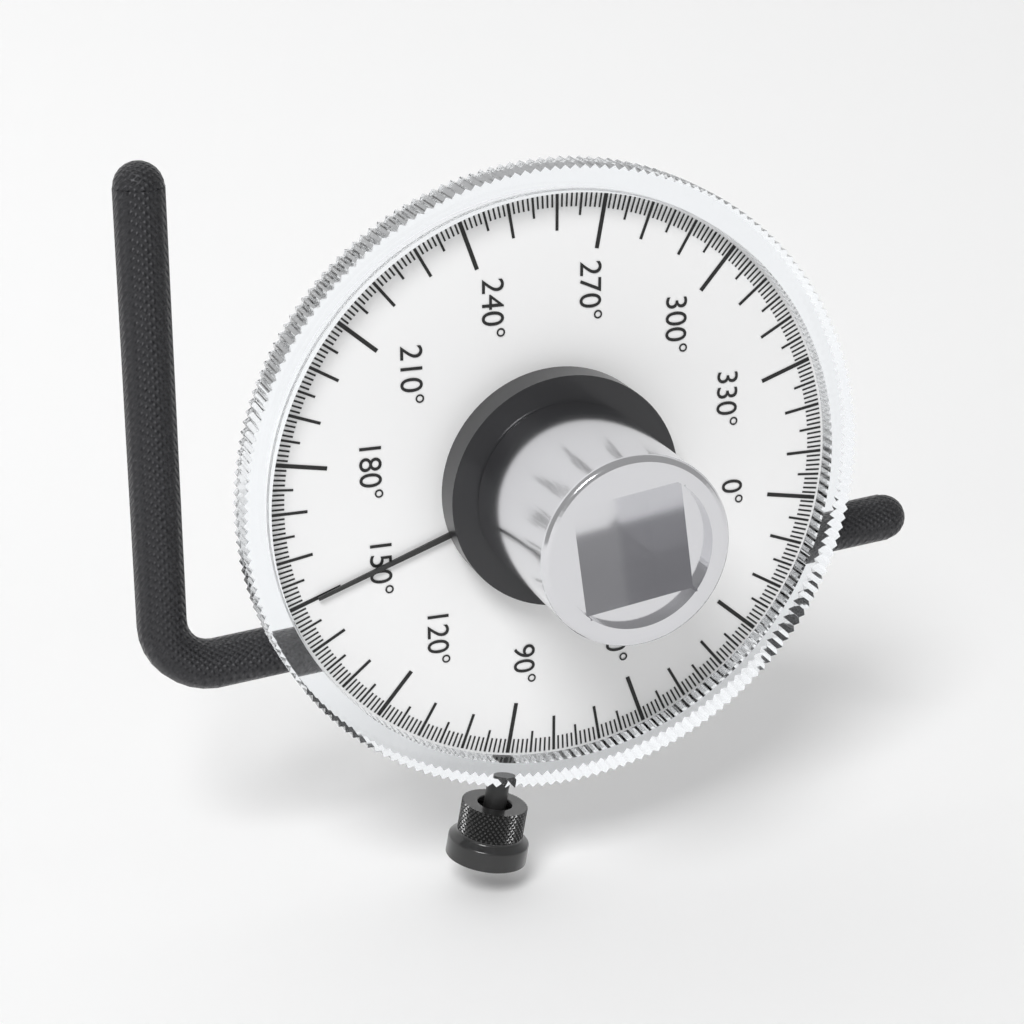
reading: 150 °
